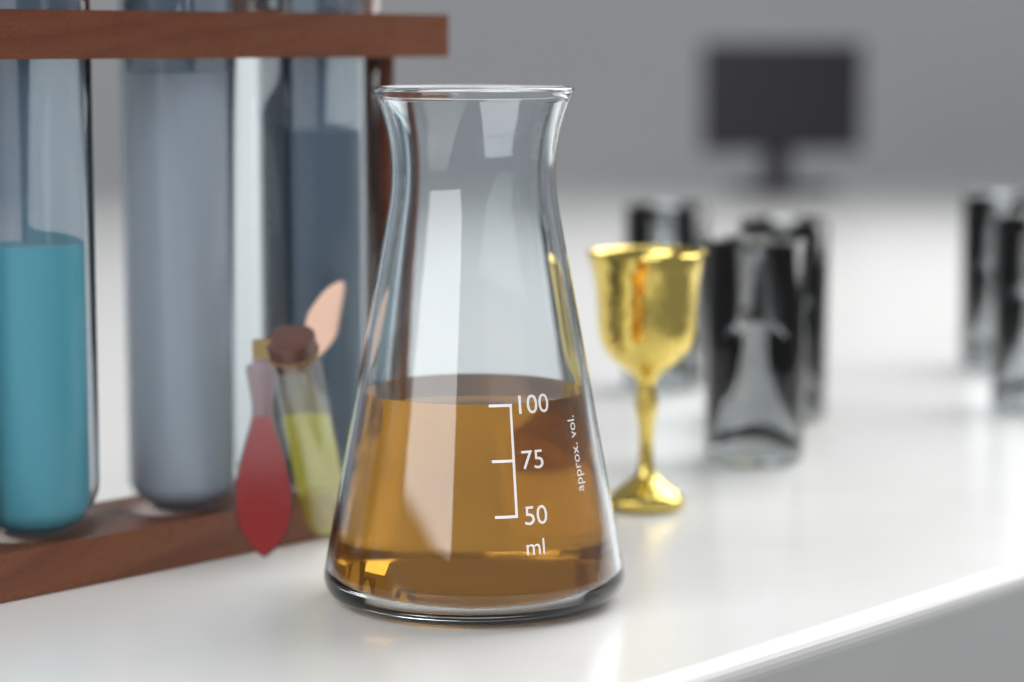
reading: 100 ml
